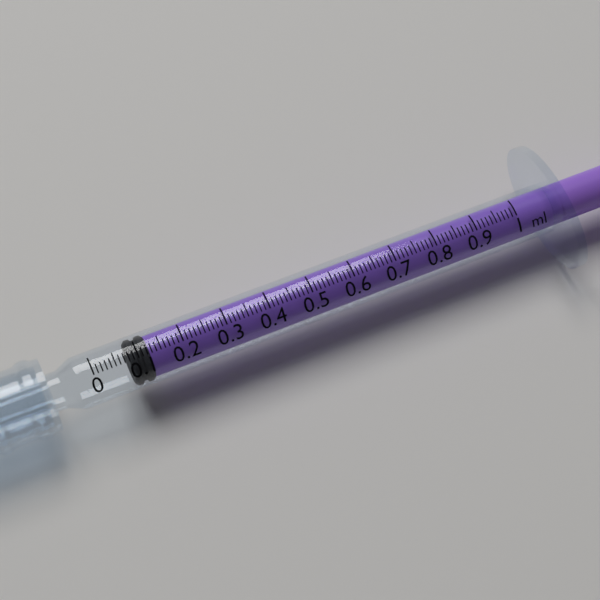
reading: 0.08 ml
